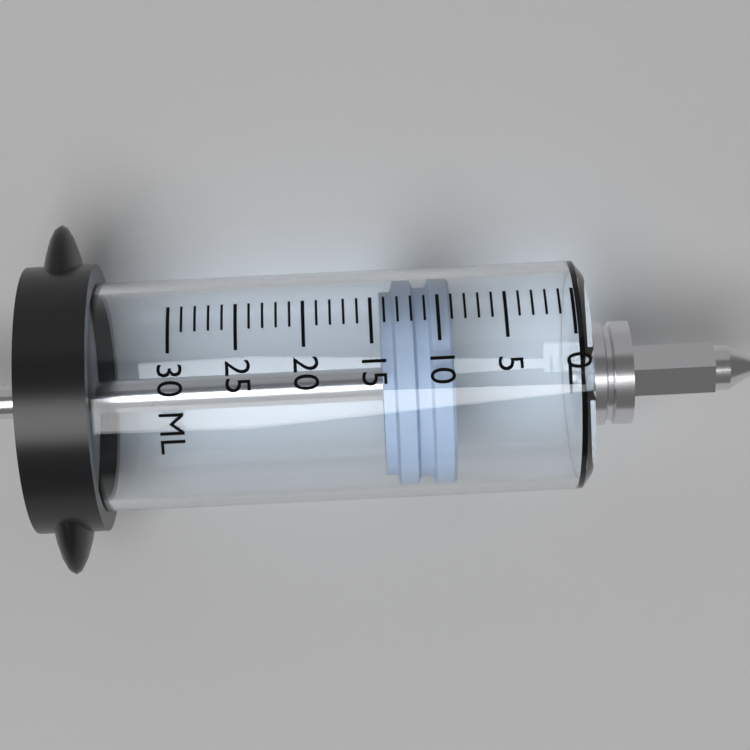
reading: 9 ml
